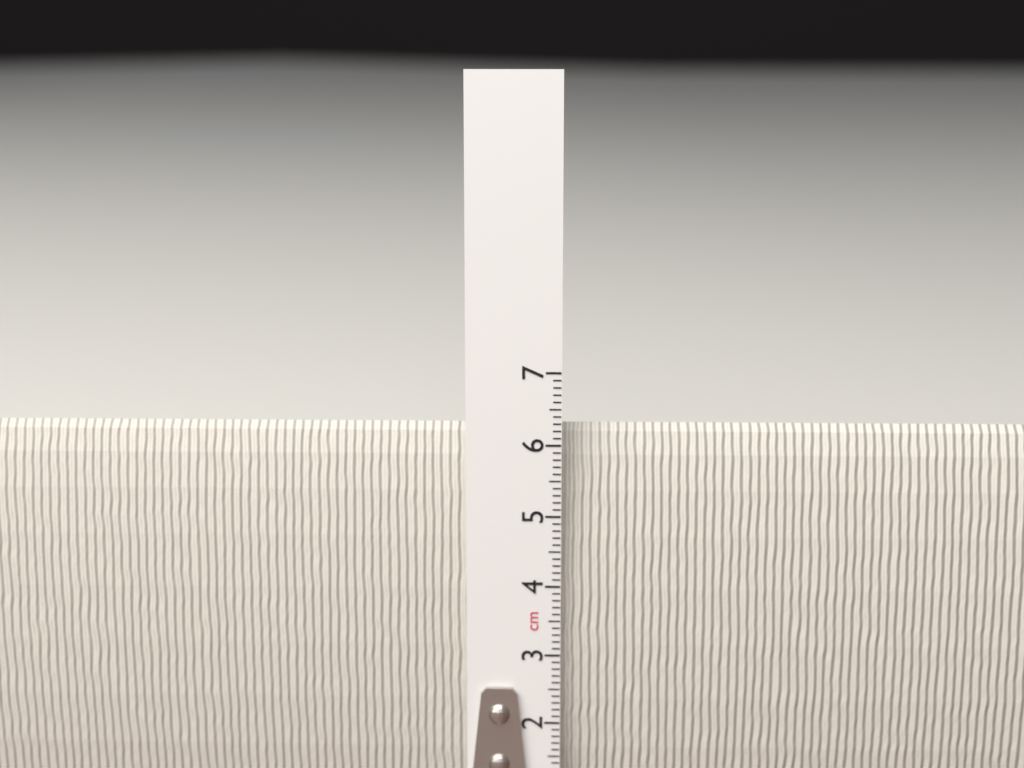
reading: 6.2 cm
